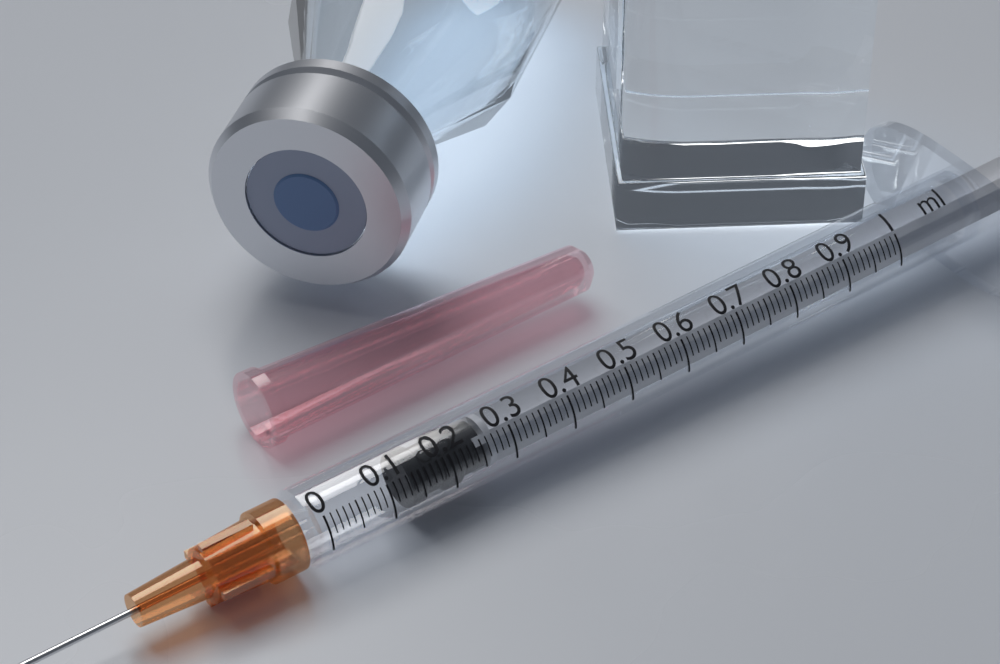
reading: 0.14 ml
